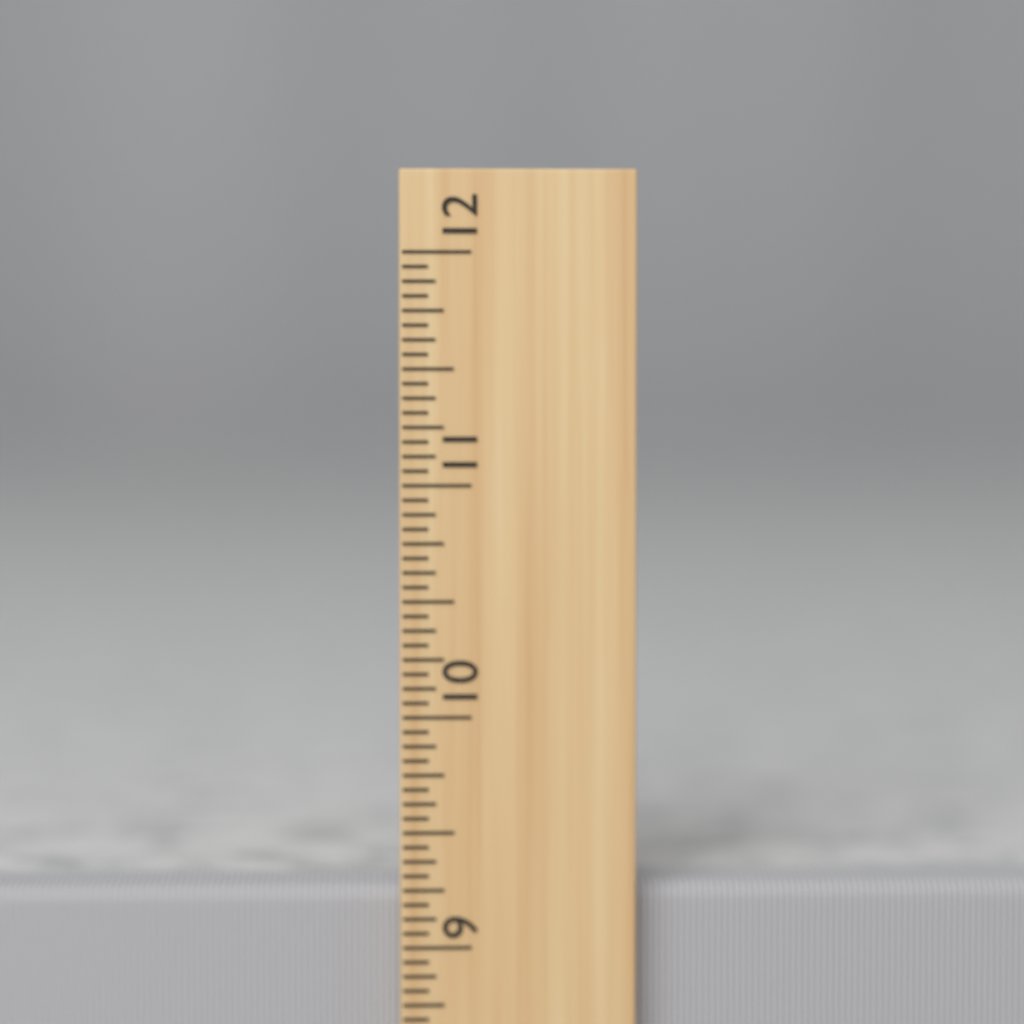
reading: 9.2500 inch
